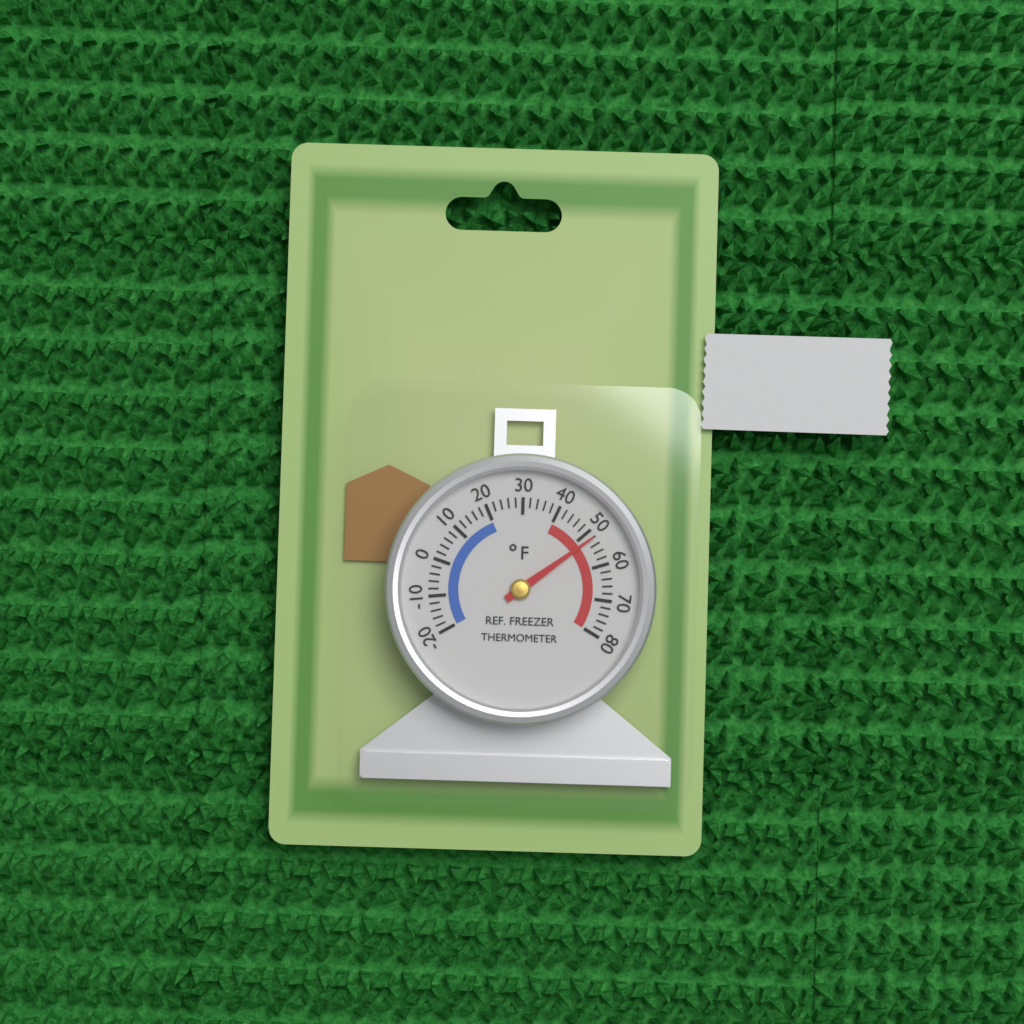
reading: 52 °F
